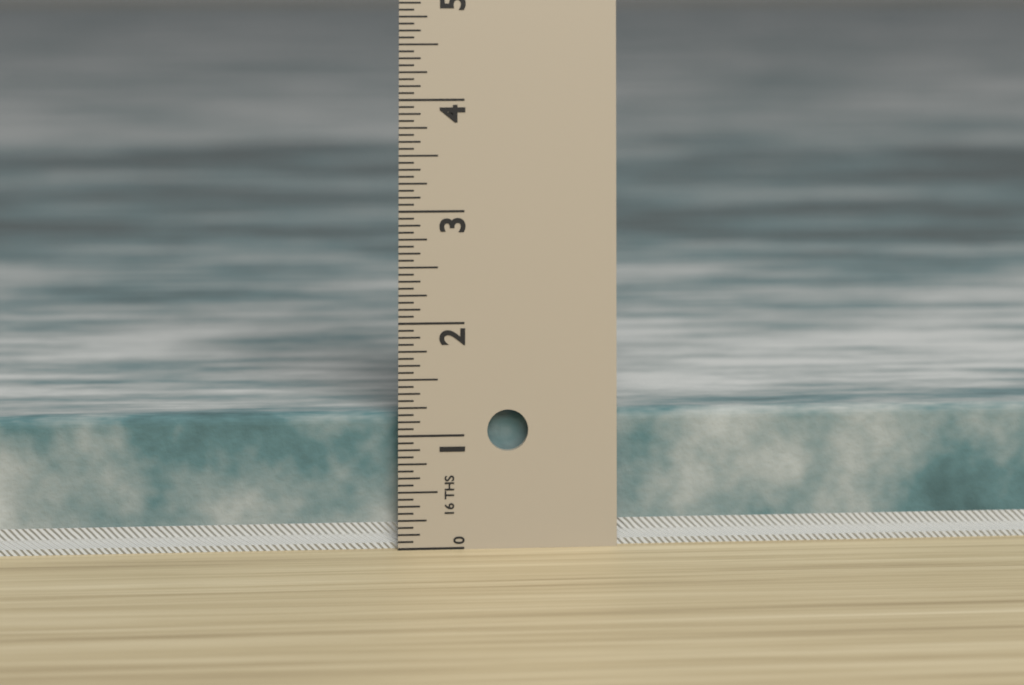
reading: 1.1875 in
